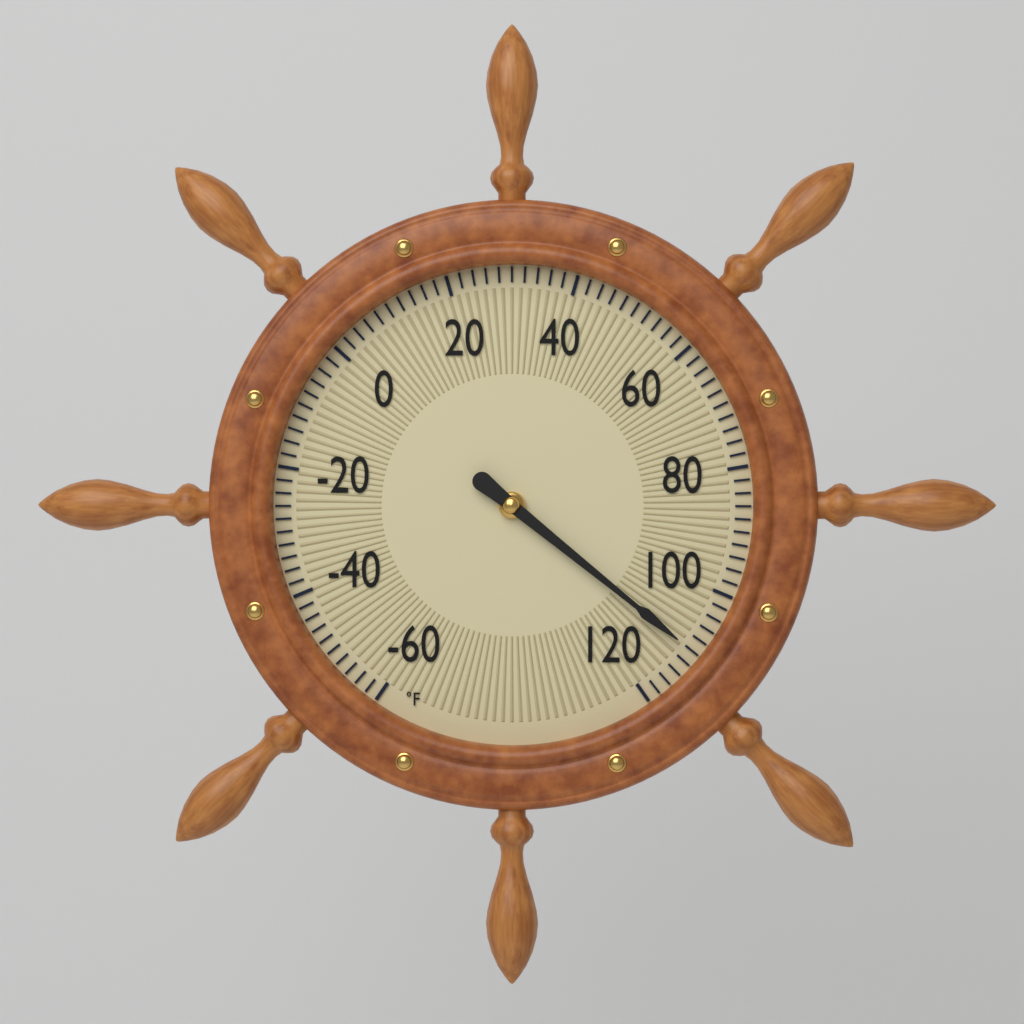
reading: 110 °F
